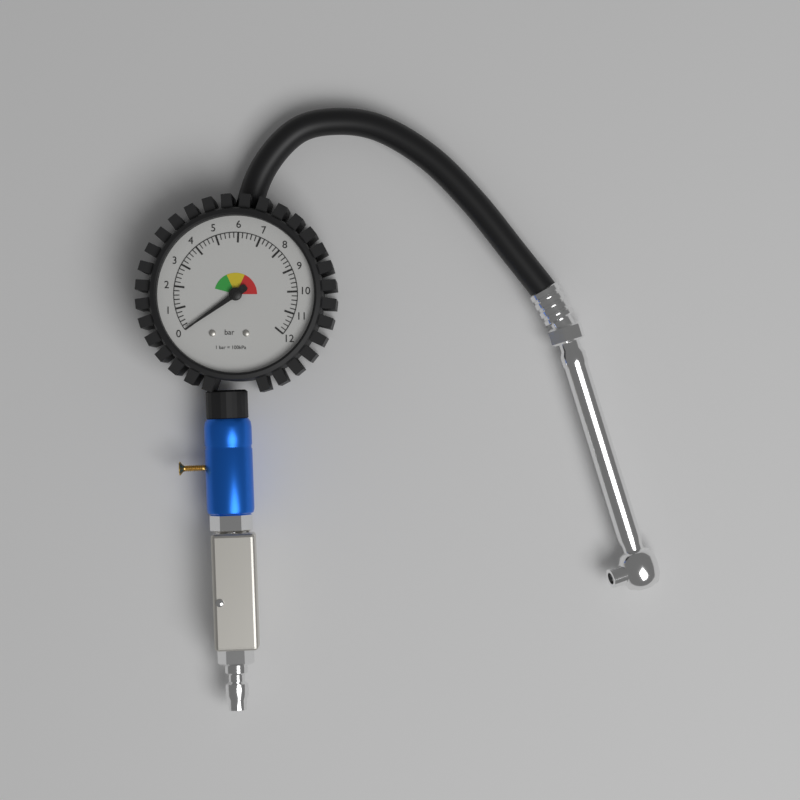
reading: 0.0 bar
